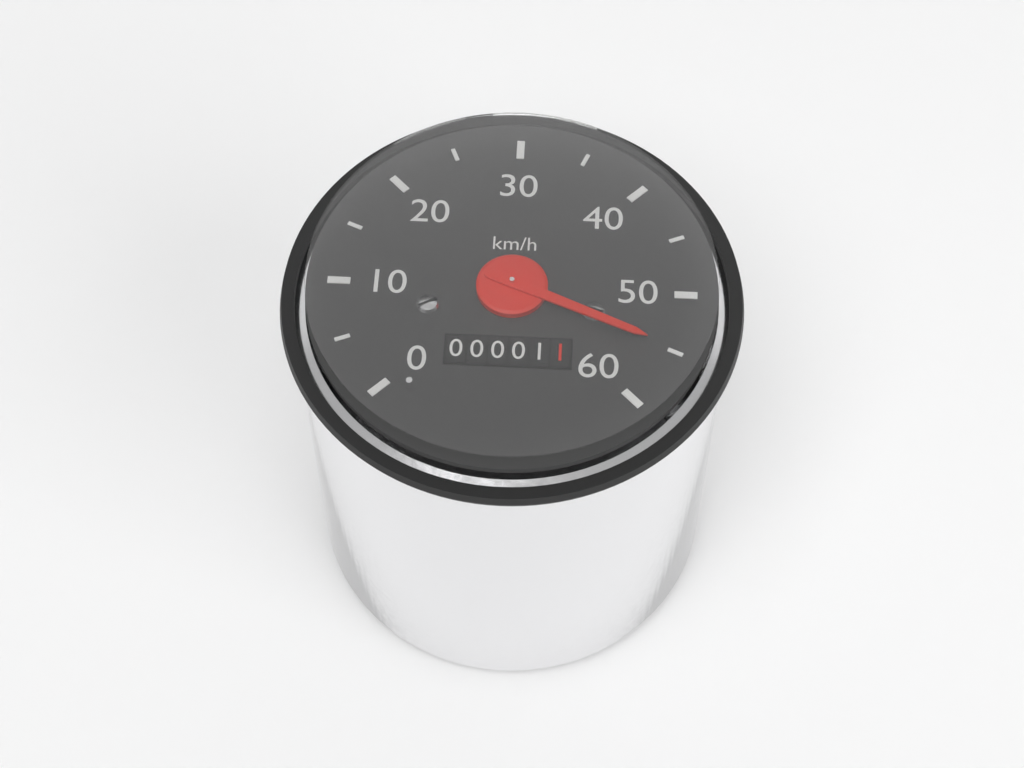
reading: 55 km/h
